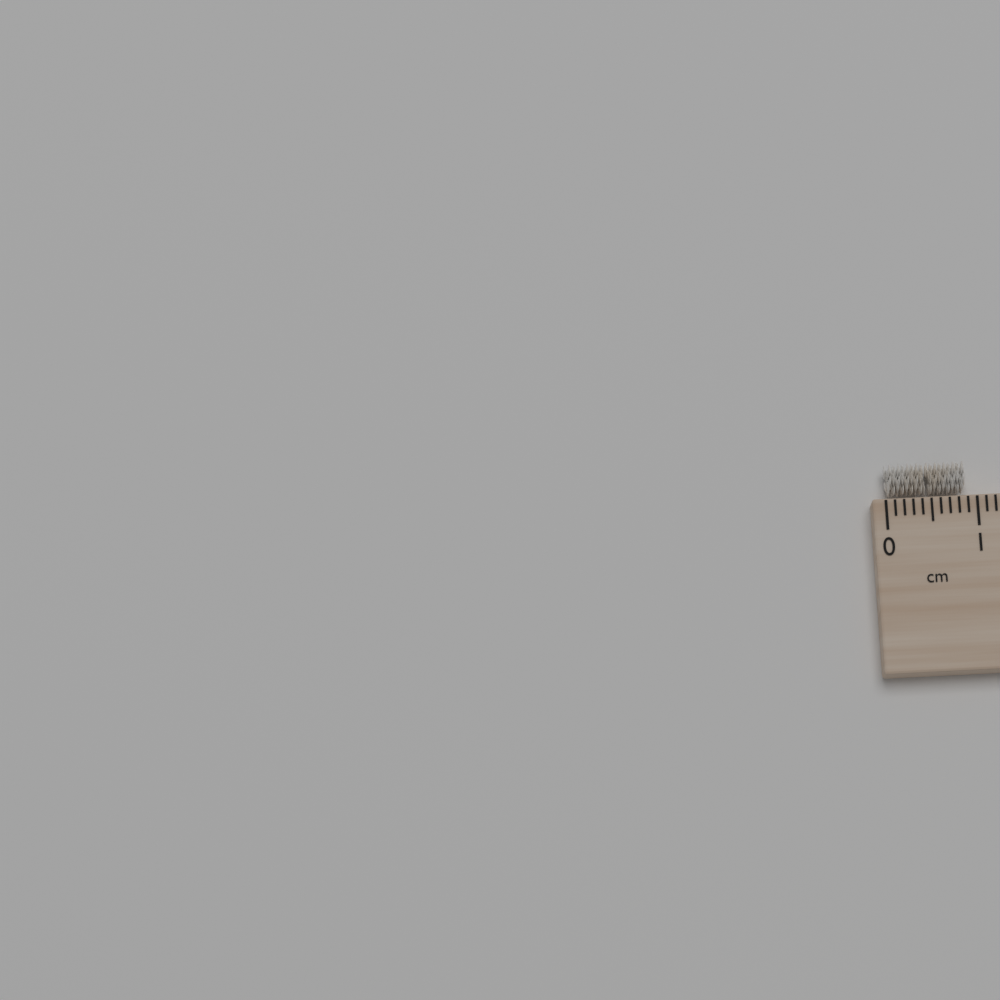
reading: 0.9 cm
